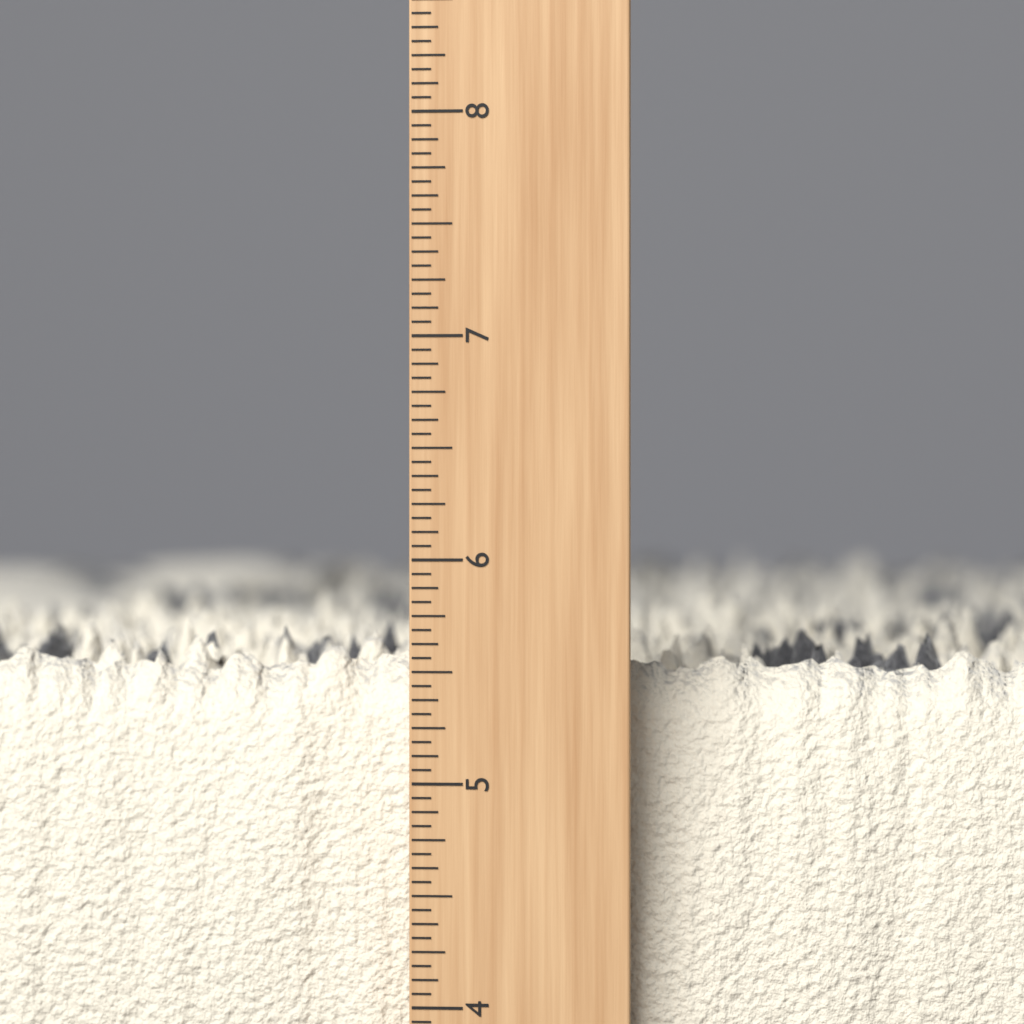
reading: 5.6875 inch
